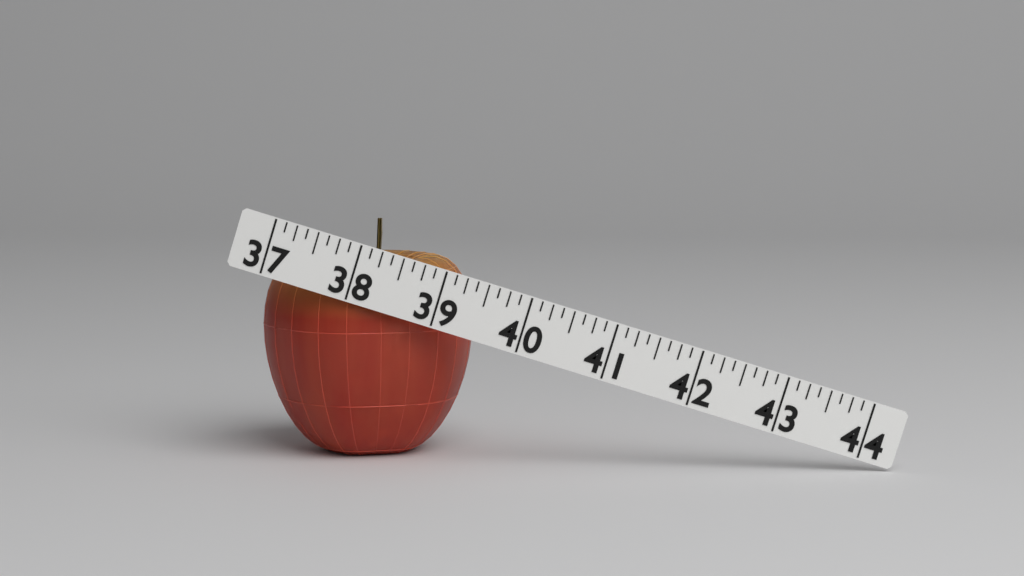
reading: 39.500 (no unit)
